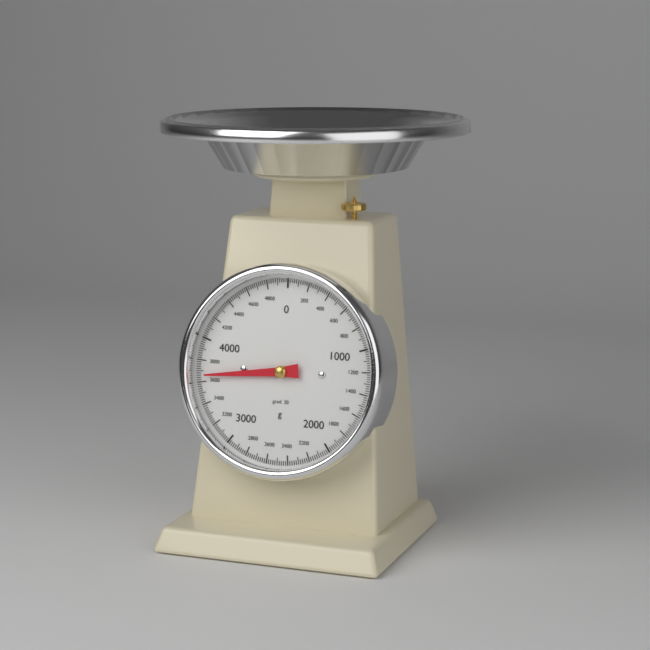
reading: 3660 g
